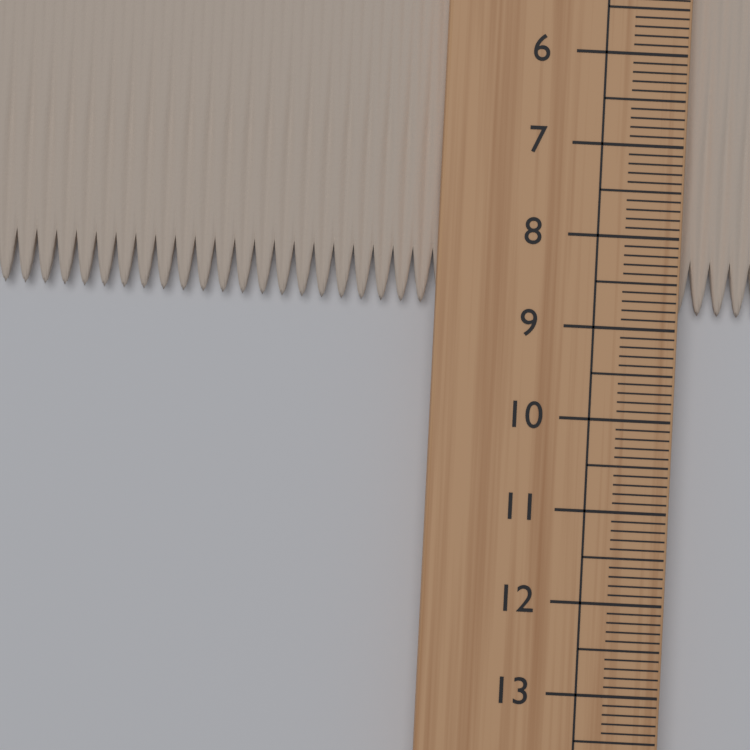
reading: 8.8 cm
